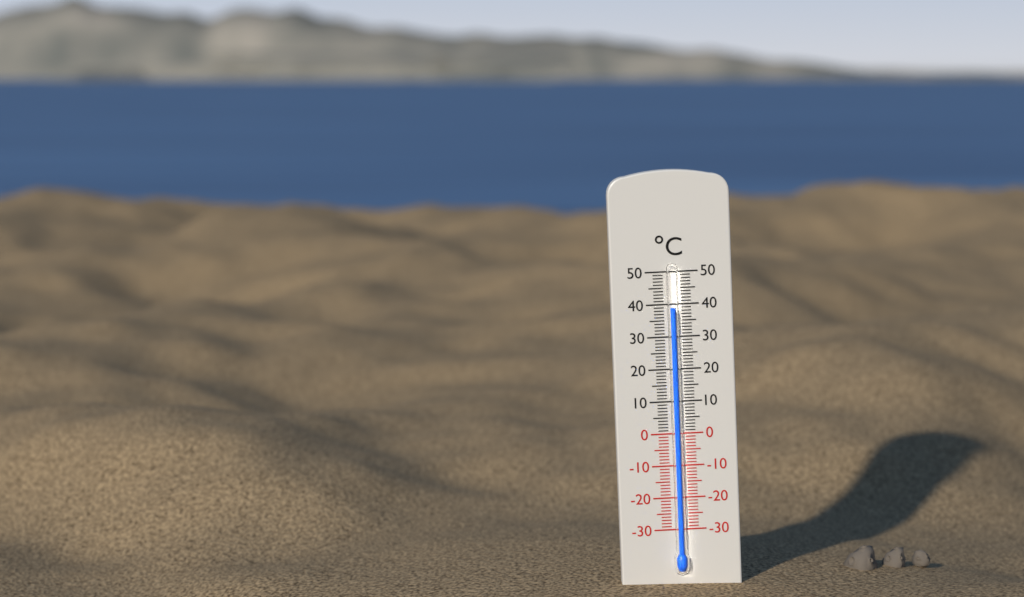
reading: 39 °C
